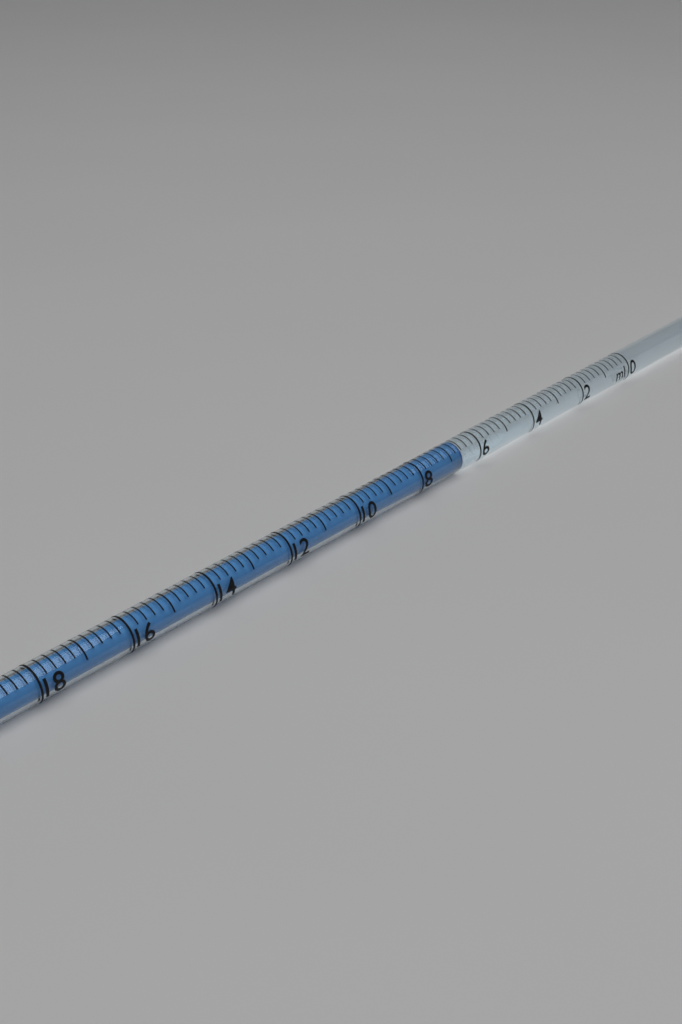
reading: 6.6 ml
